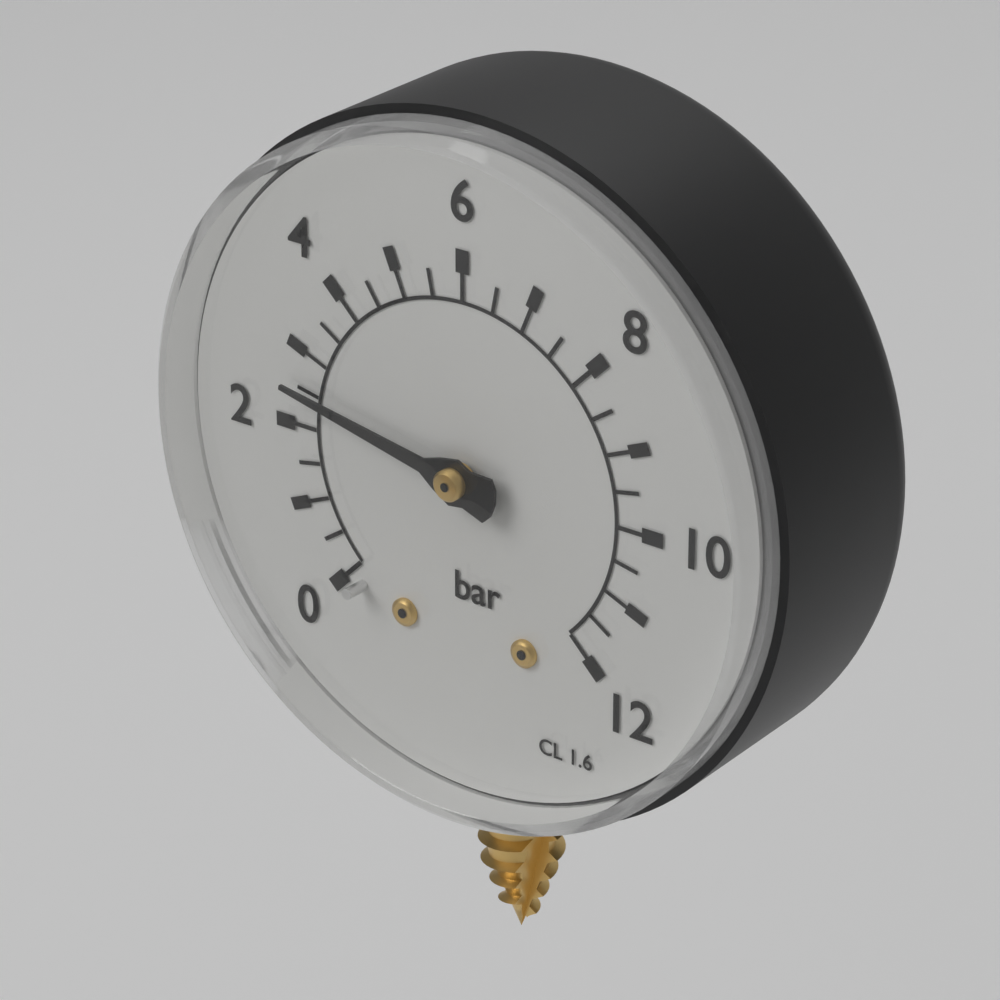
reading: 2.5 bar
